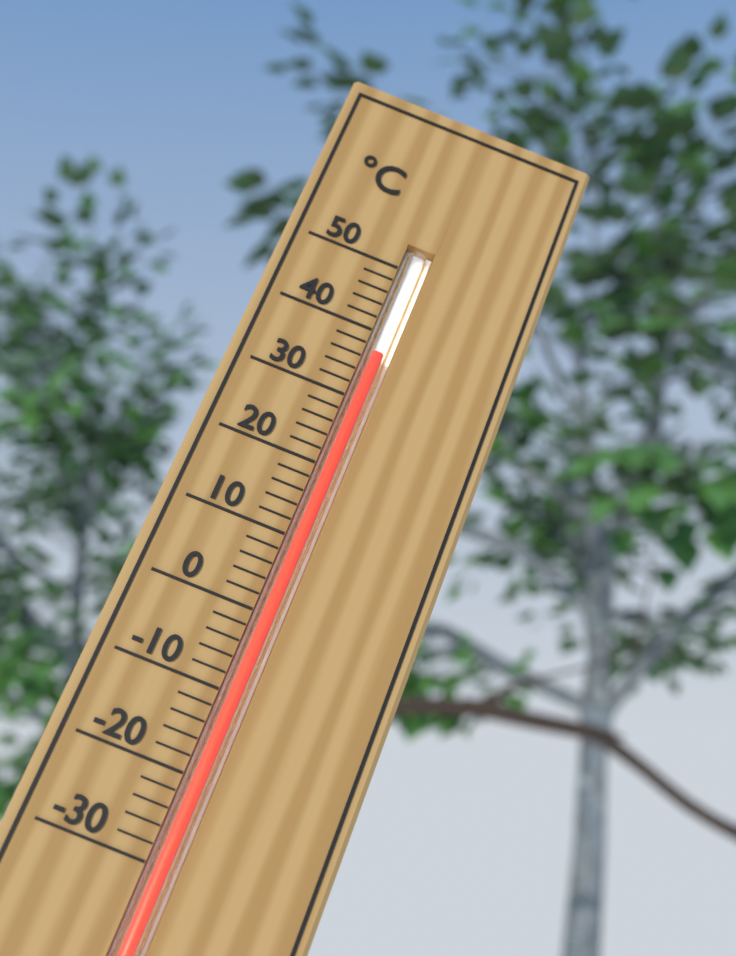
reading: 37 °C
